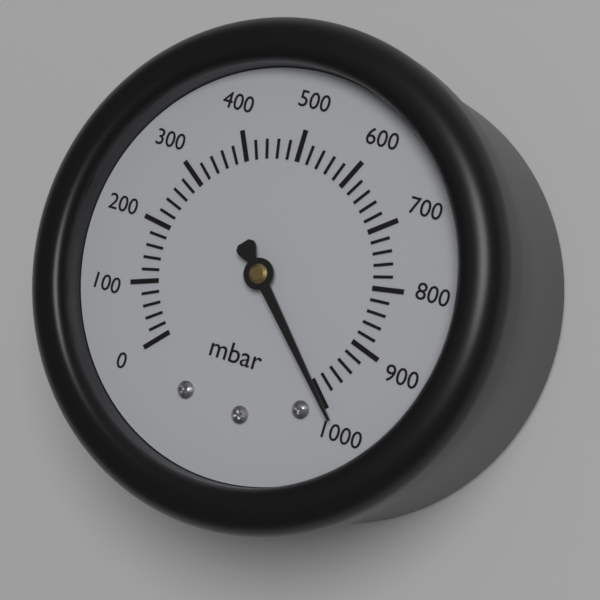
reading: 1000 mbar
